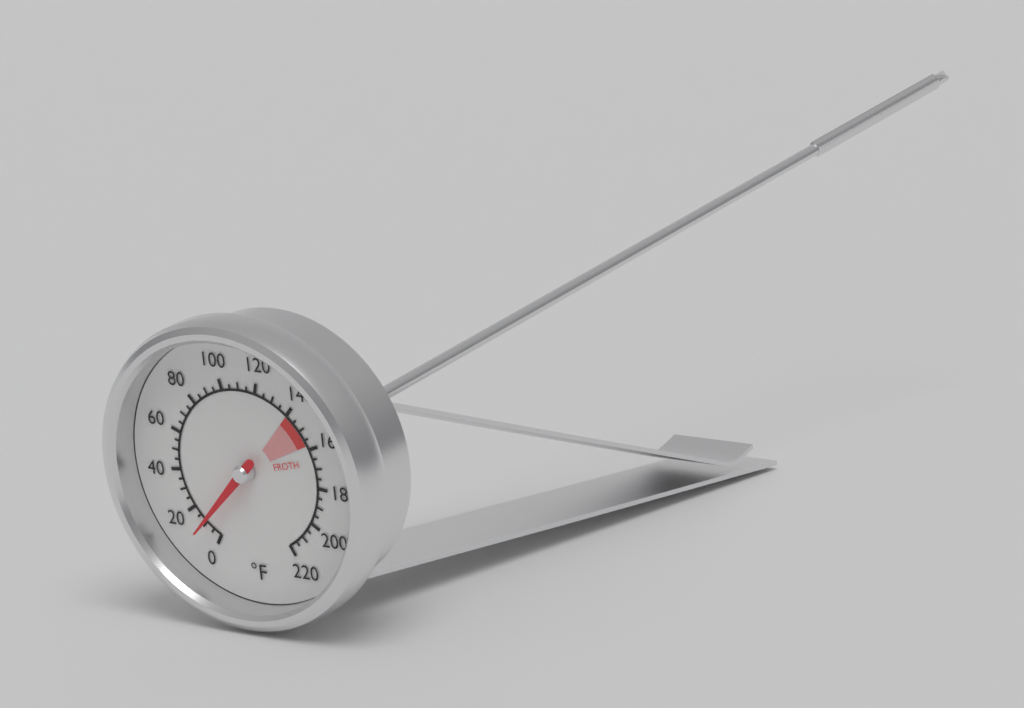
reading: 10 °F
